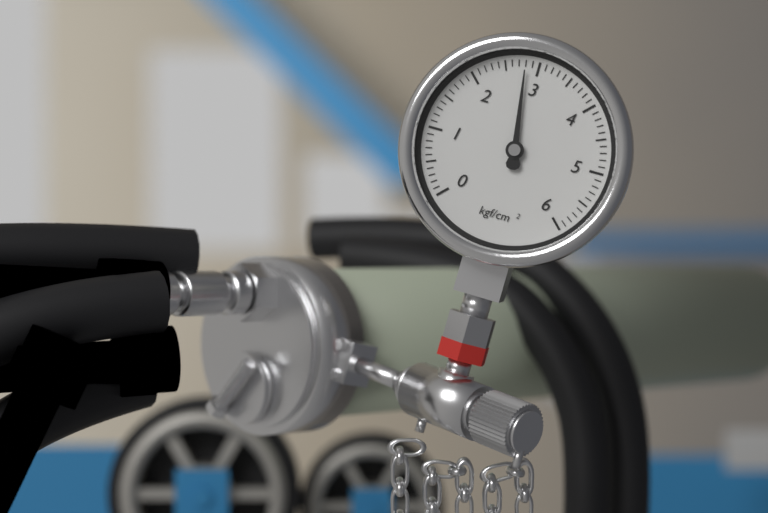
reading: 2.8 kgf/cm²
